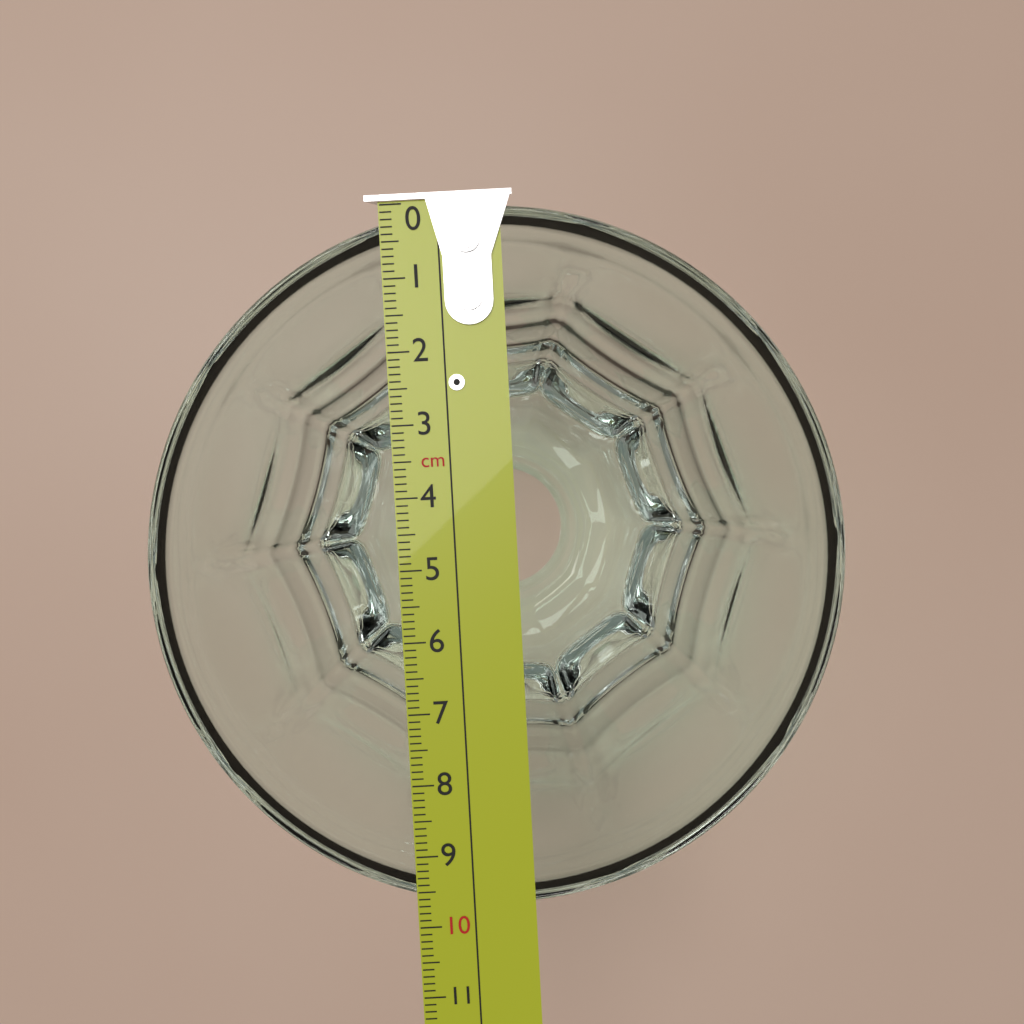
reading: 9.8 cm
